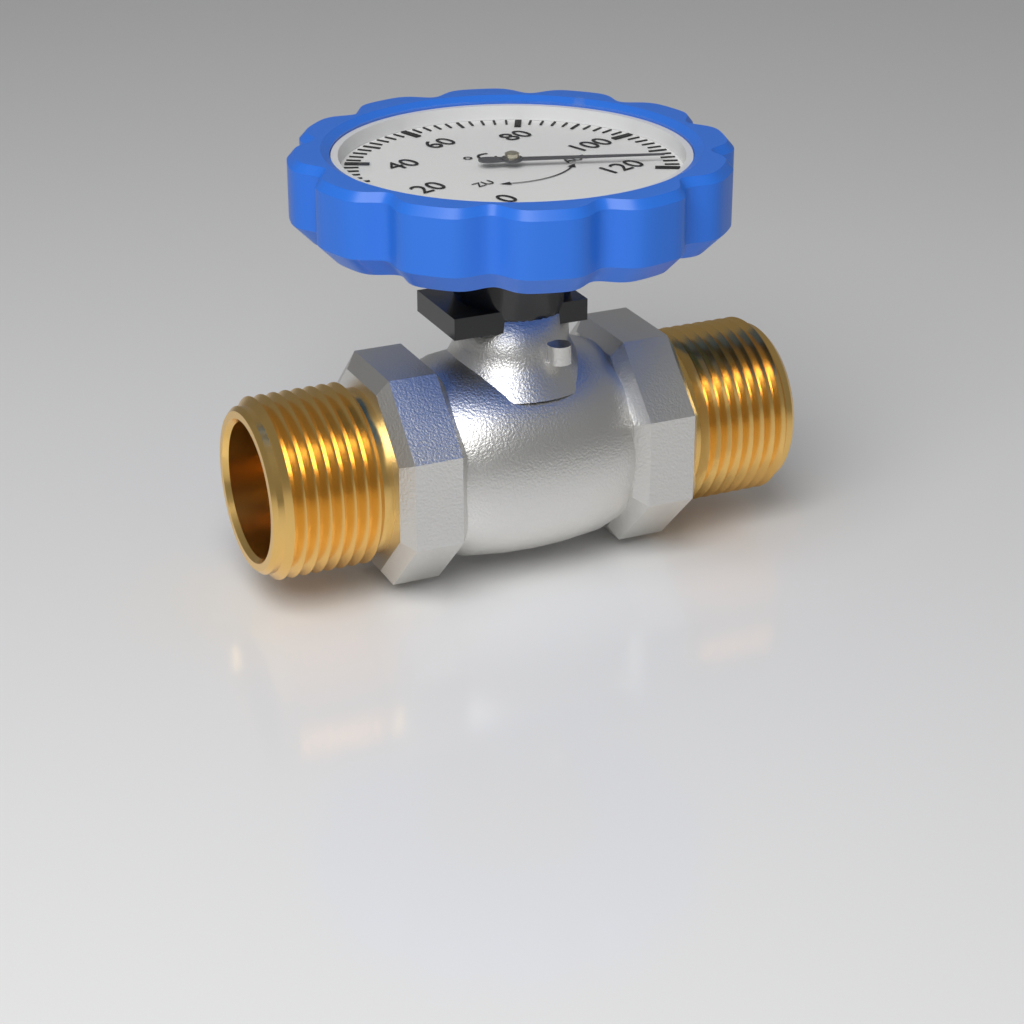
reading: 116 °C
